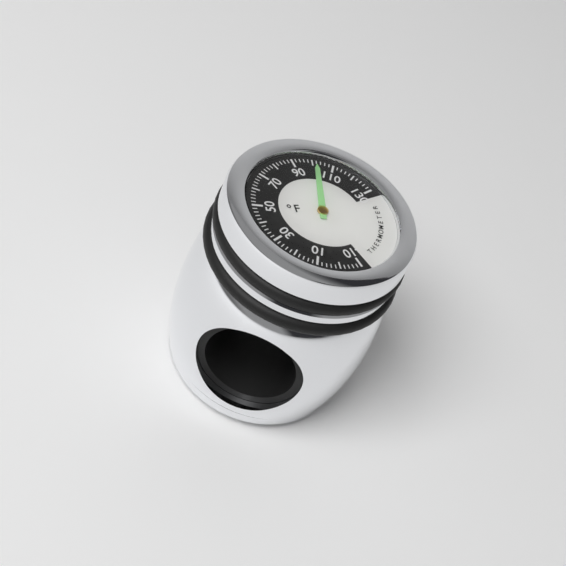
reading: 102 °F
